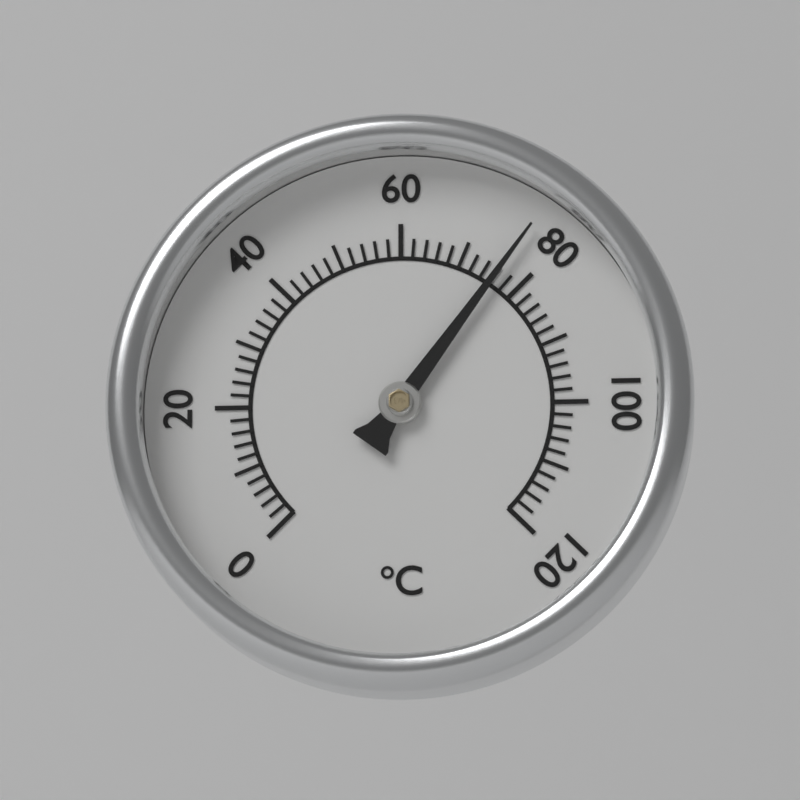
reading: 76 °C
